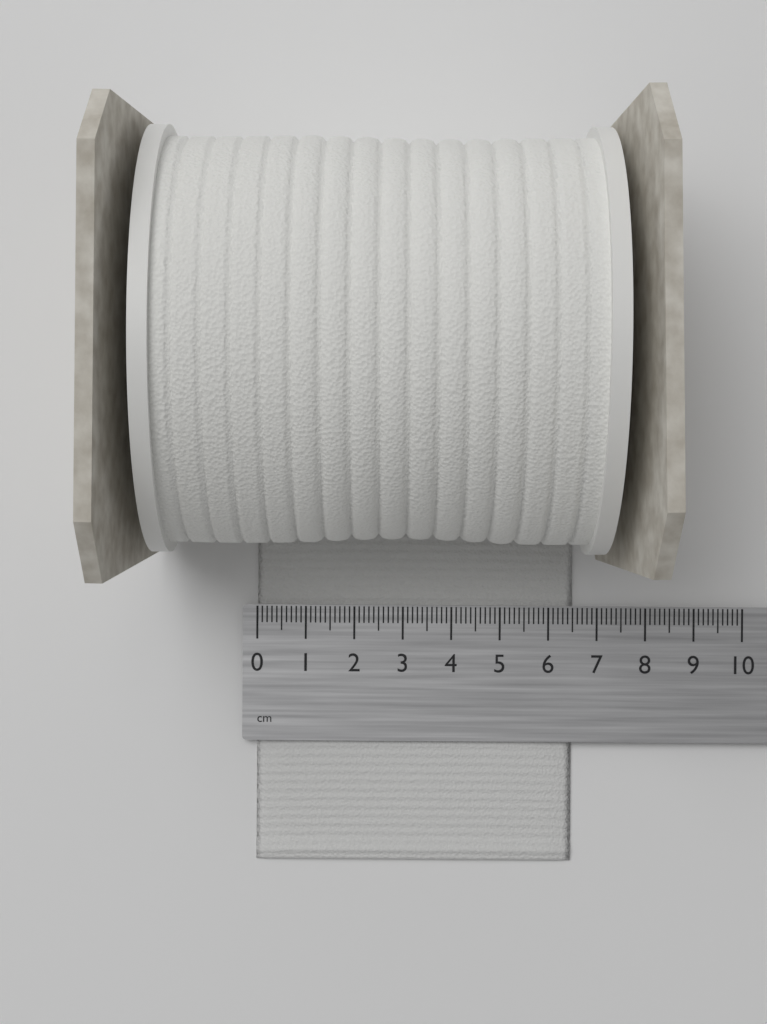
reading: 6.5 cm
